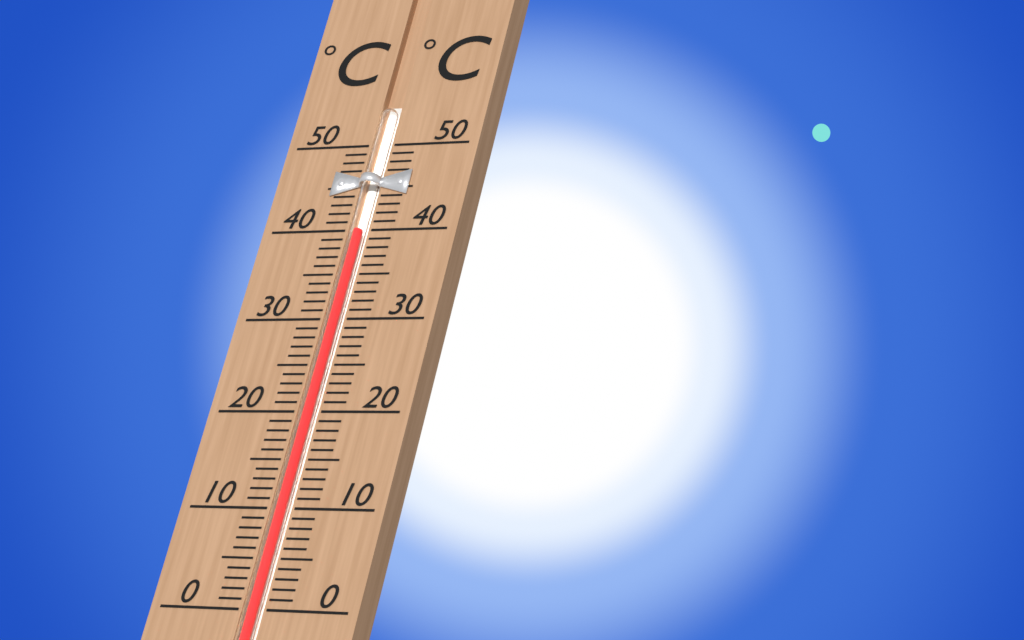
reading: 40 °C
